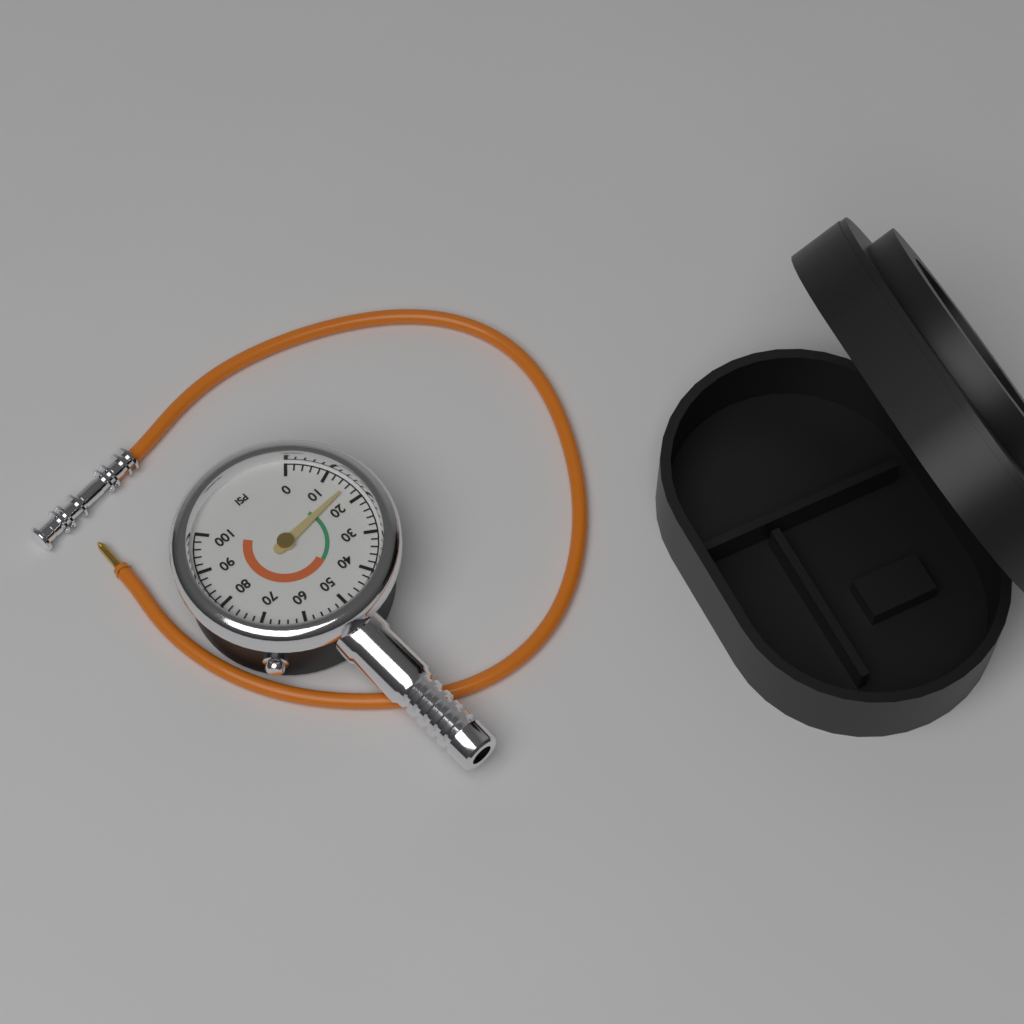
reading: 16 psi
